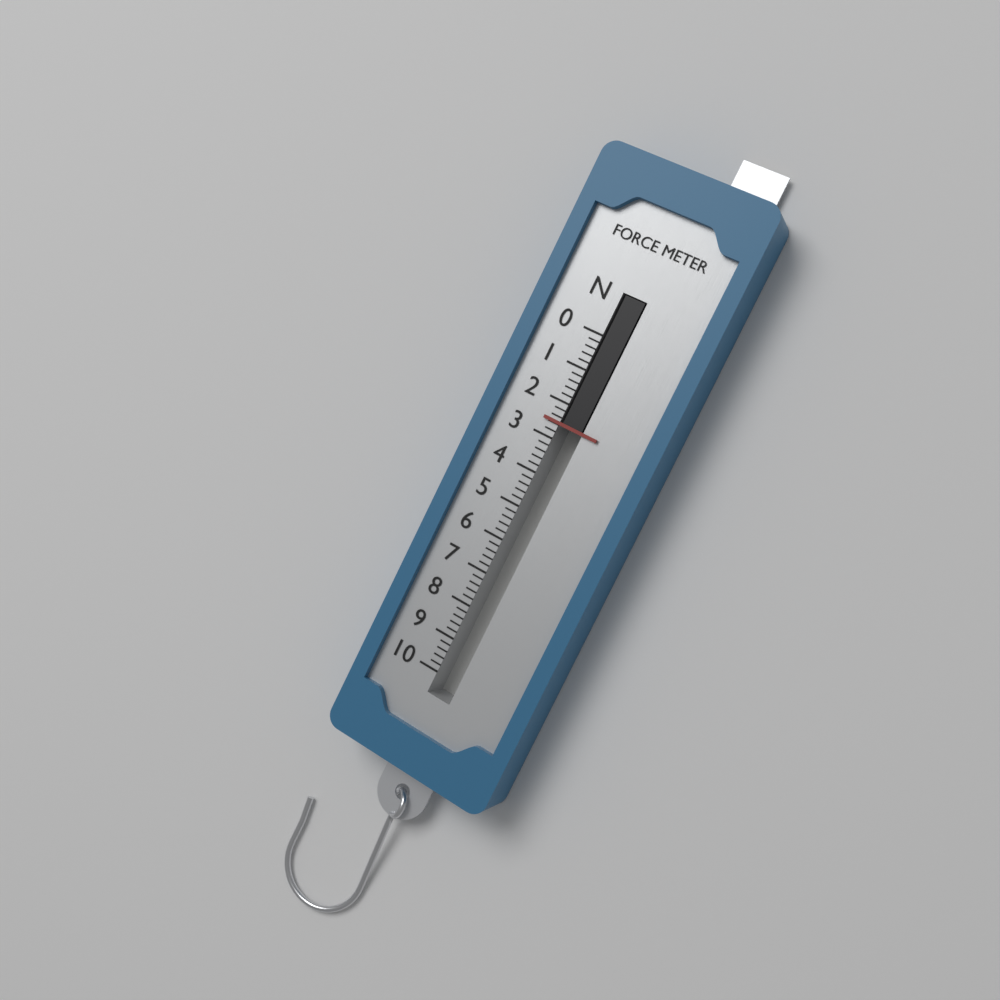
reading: 2.6 N
